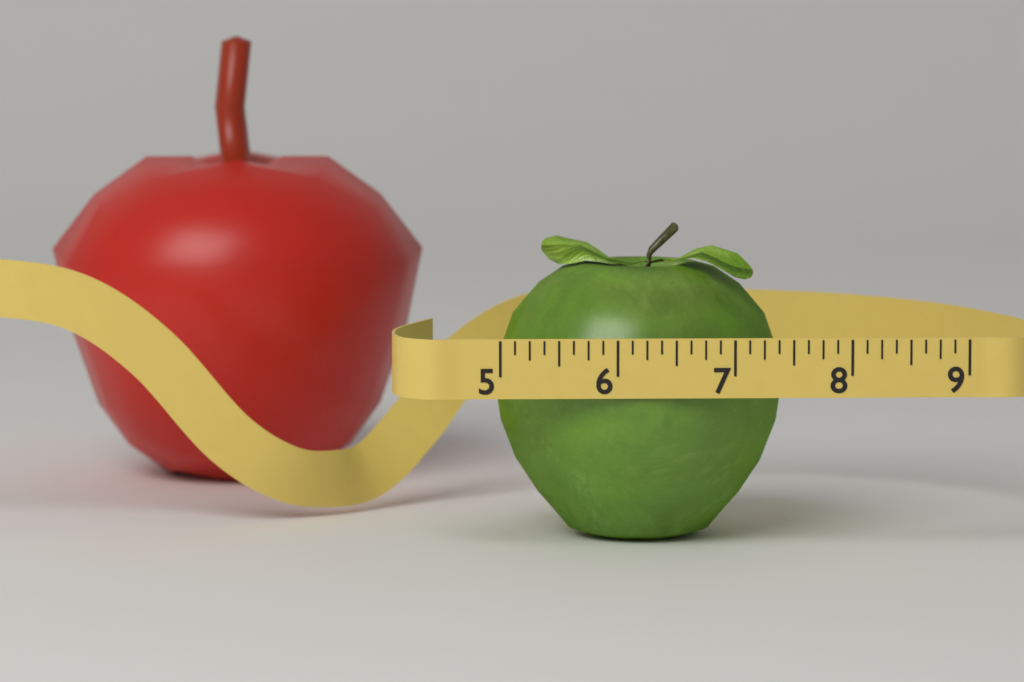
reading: 7.500 (no unit)
